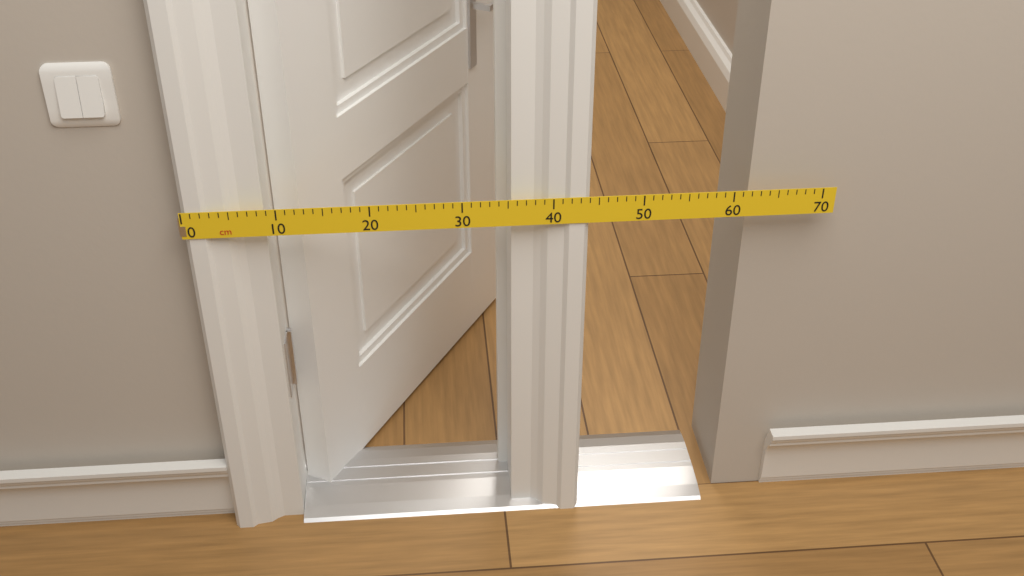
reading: 44 cm
